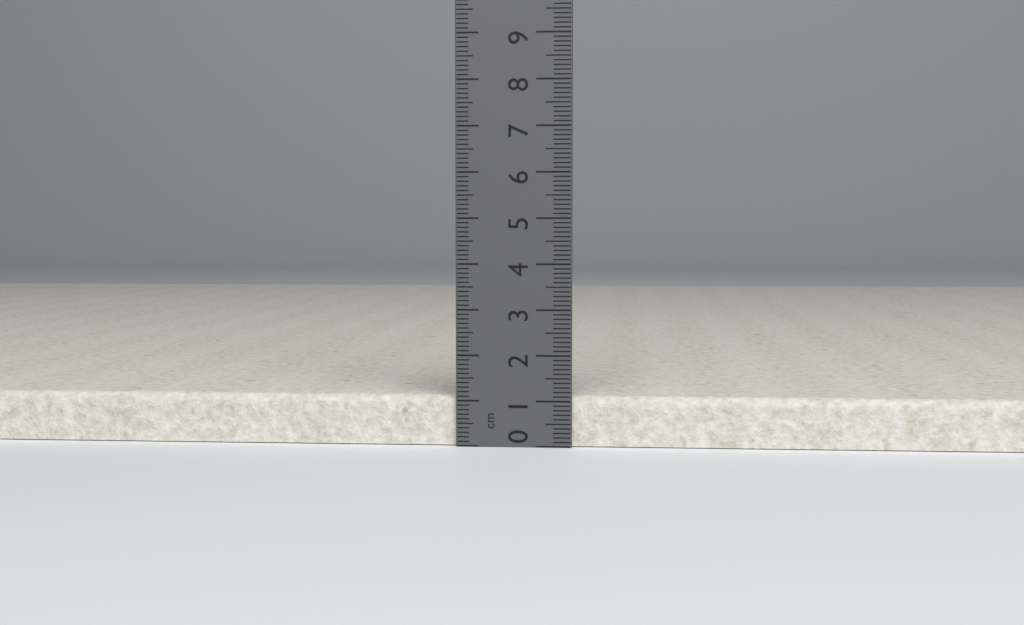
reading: 1.1 cm
